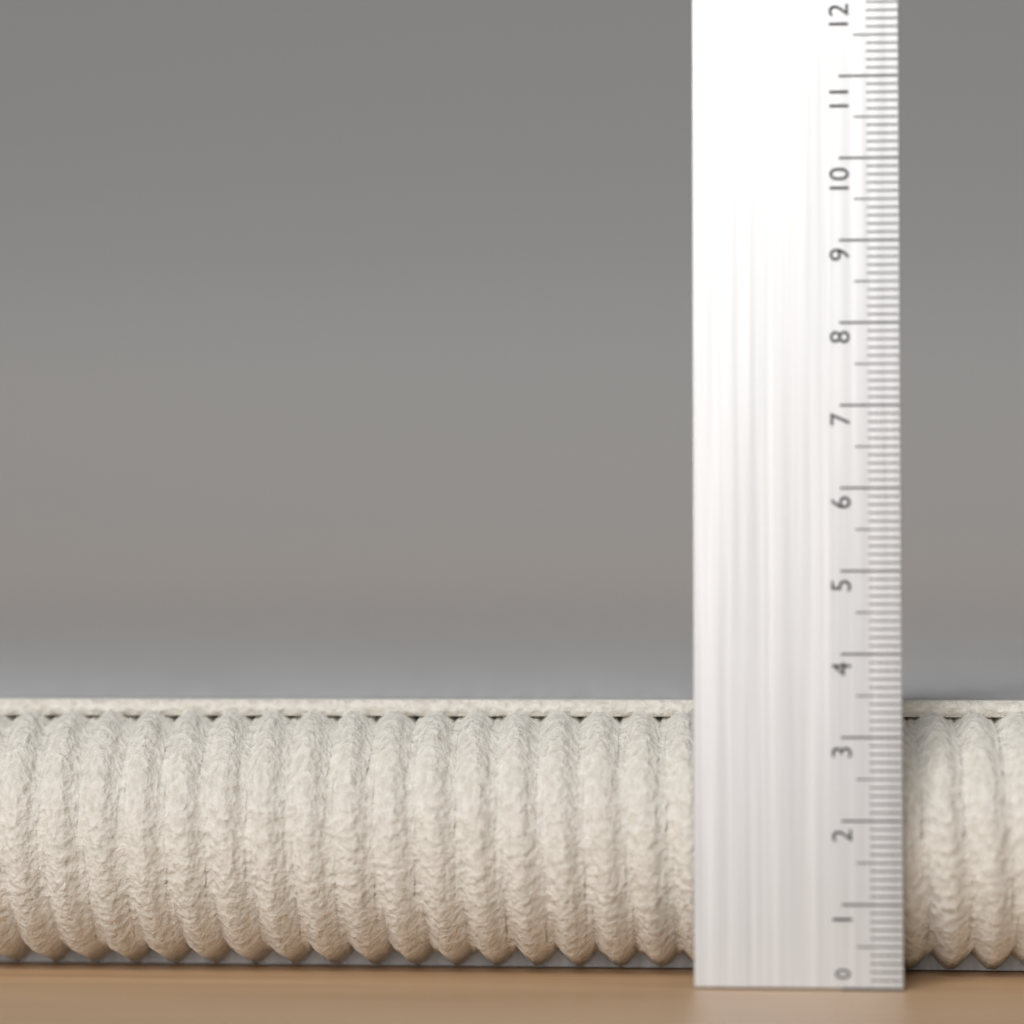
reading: 3.4 (no unit)
